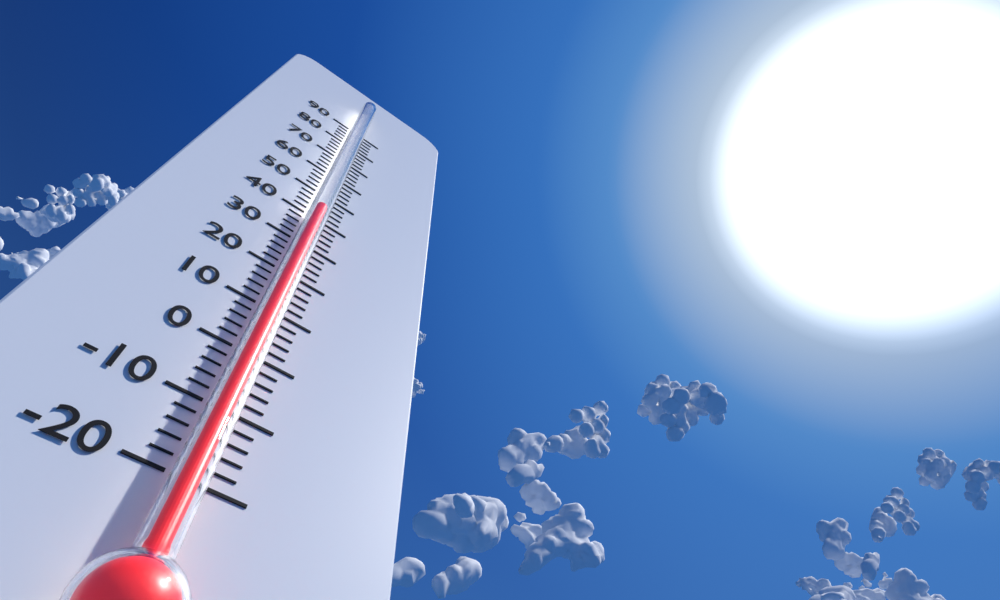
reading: 40 (no unit)
